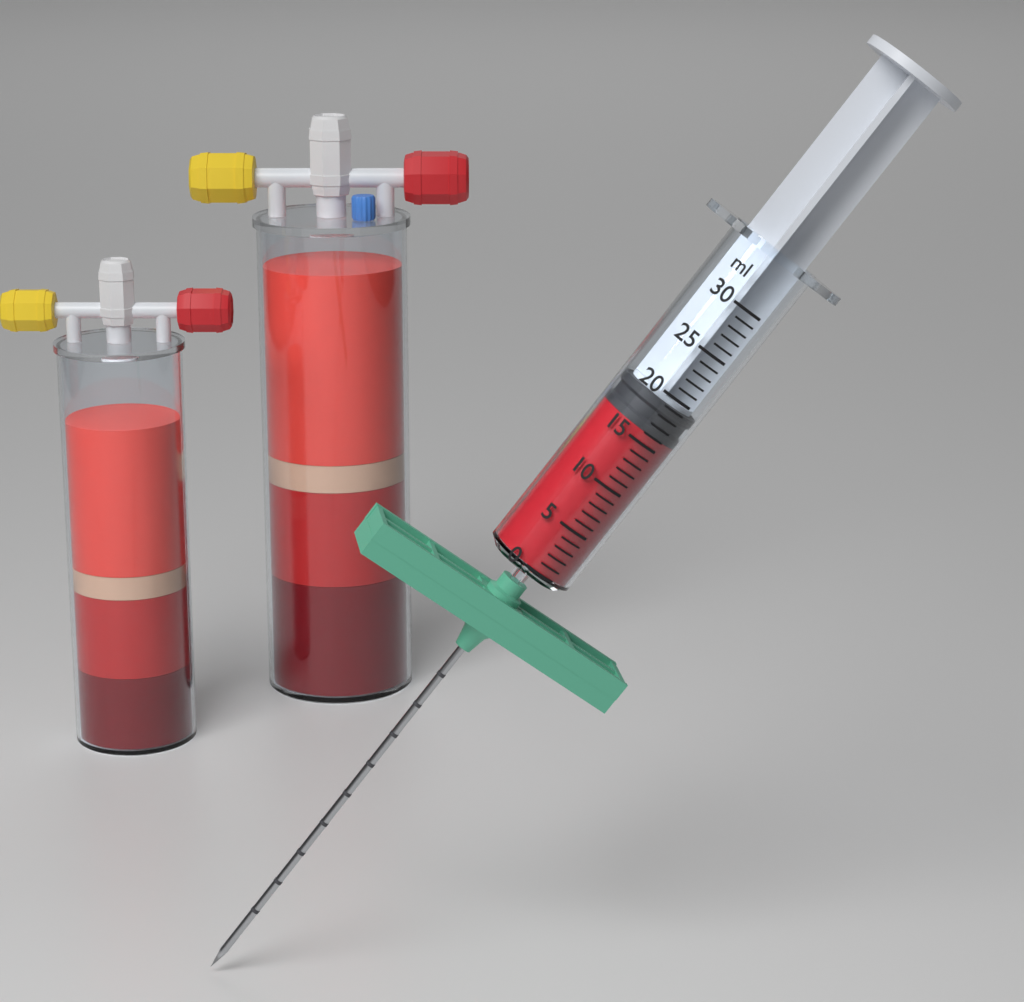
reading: 16 ml
